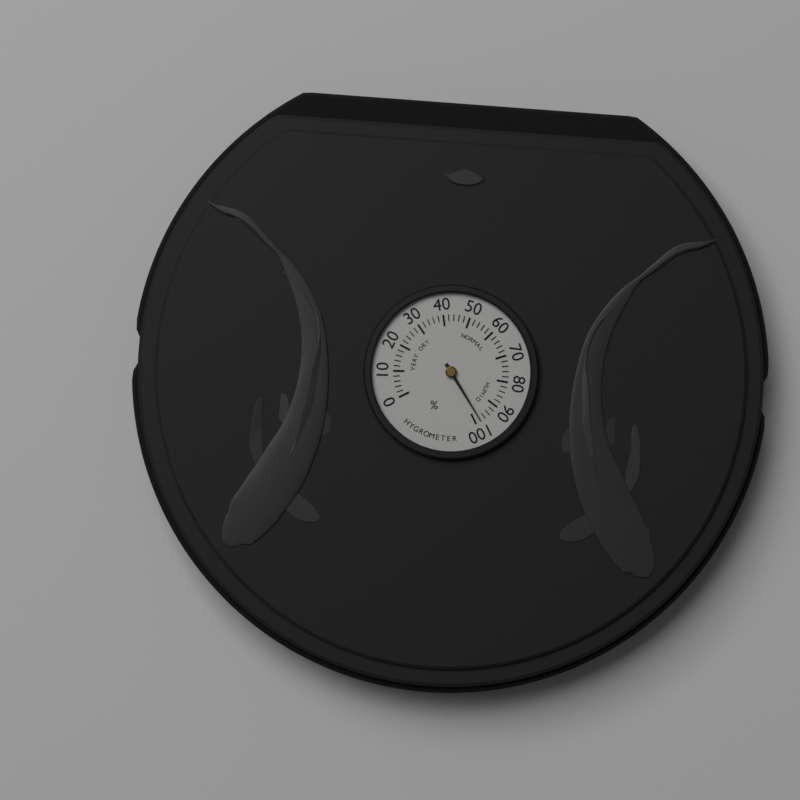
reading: 98 %
